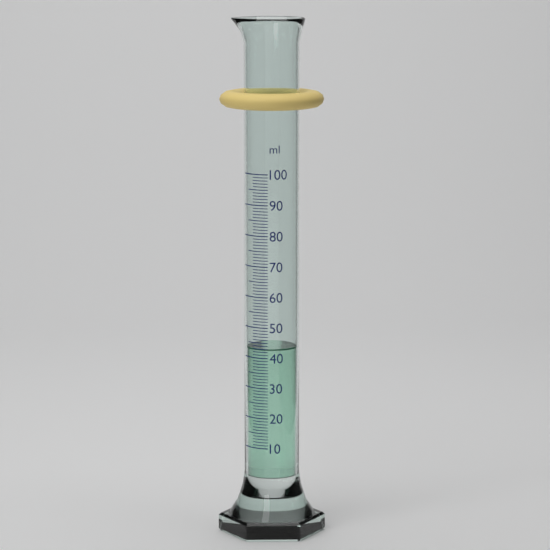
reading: 43 ml
